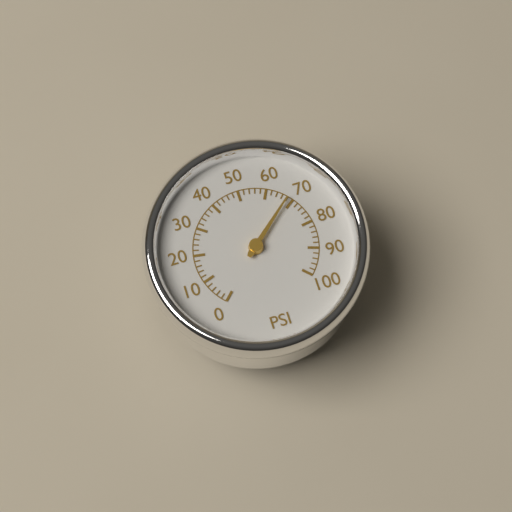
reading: 68 psi
